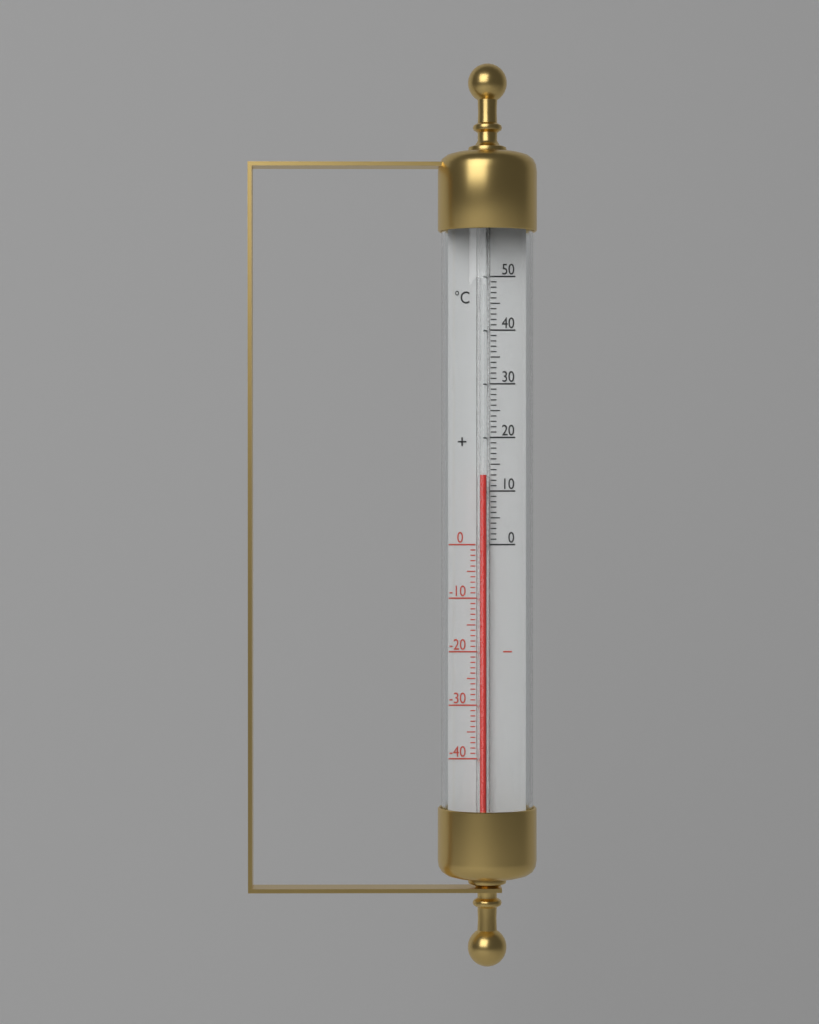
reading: 13 °C
